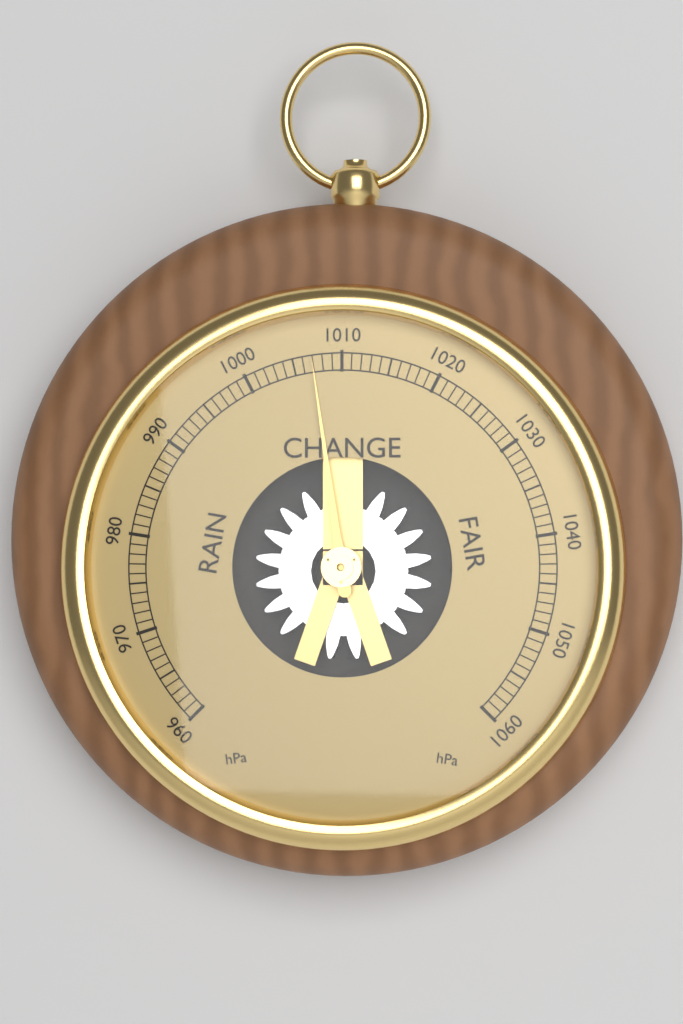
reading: 1007 hPa
